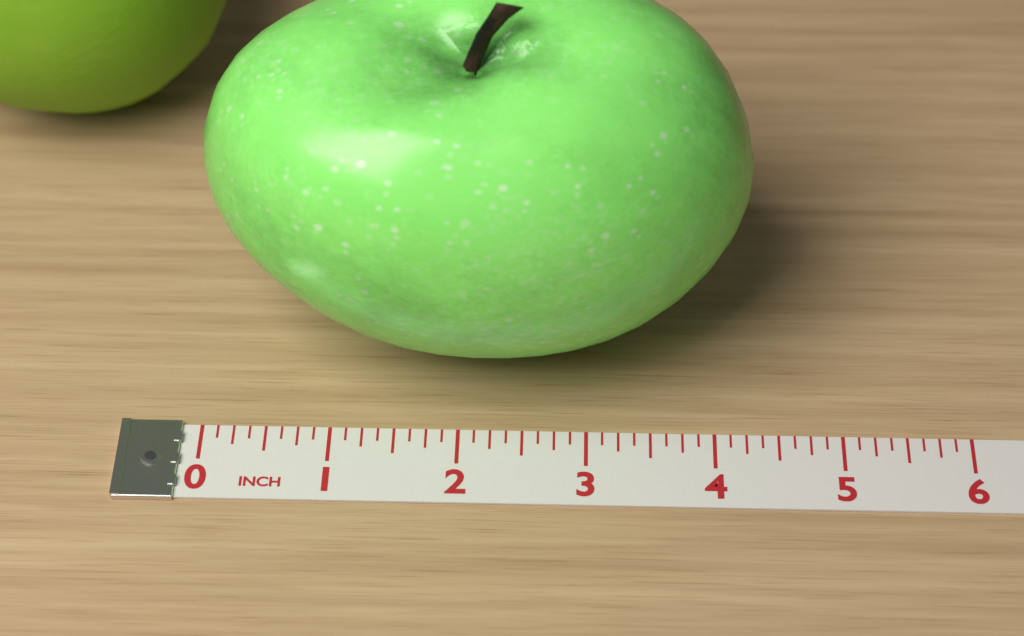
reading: 4.250 inch
